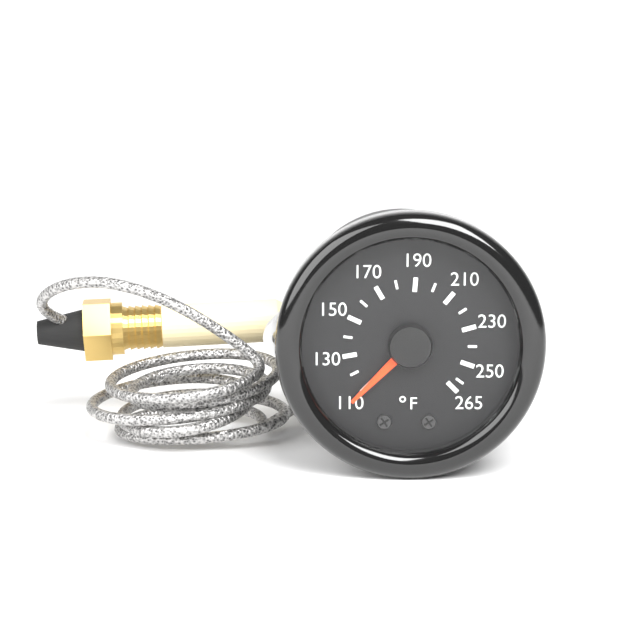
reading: 110 °F
